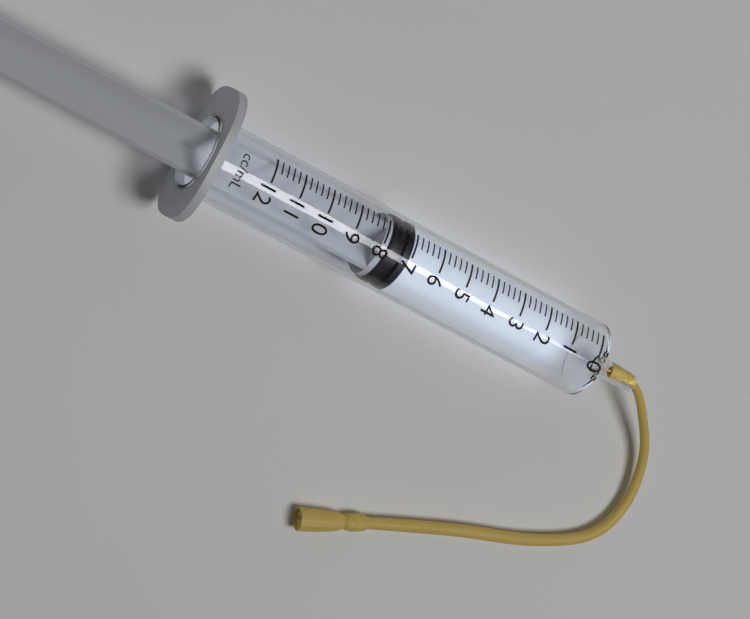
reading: 7.0 ml
